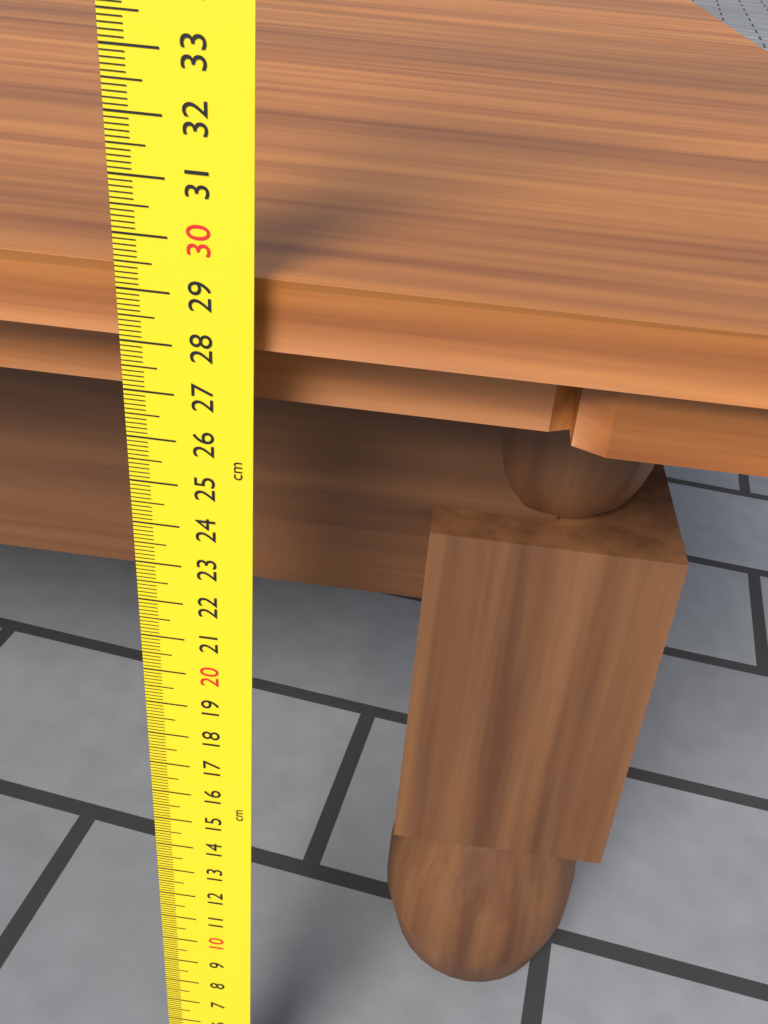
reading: 29.3 cm
